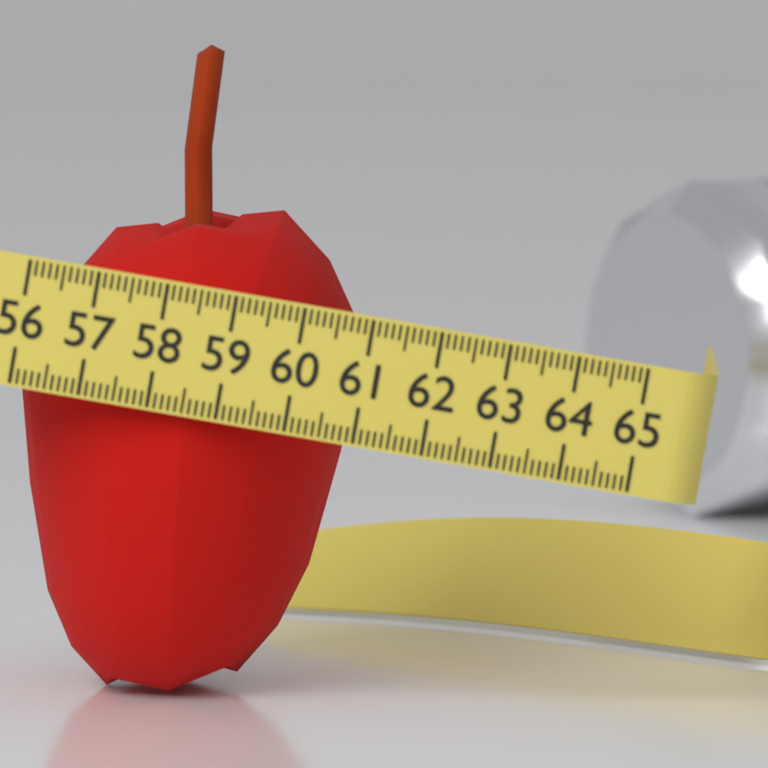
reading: 60.9 (no unit)
